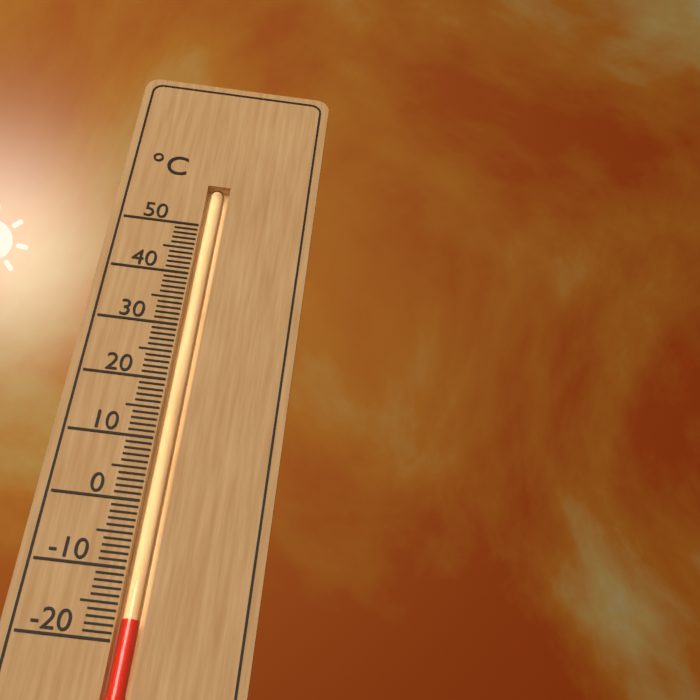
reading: -17 °C
